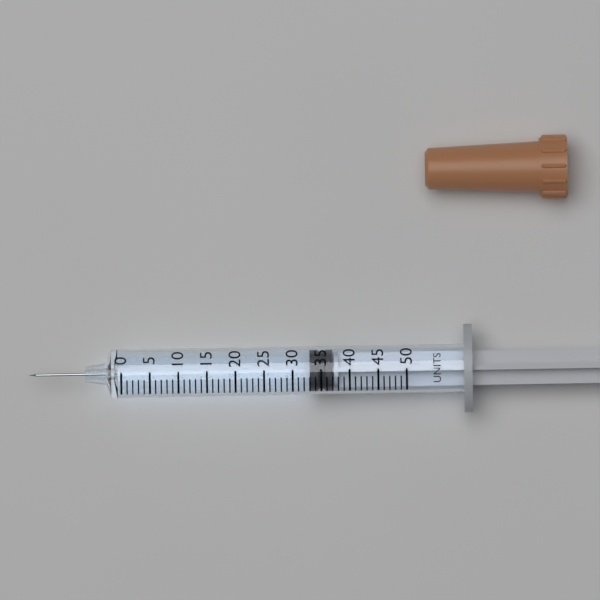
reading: 33 units
